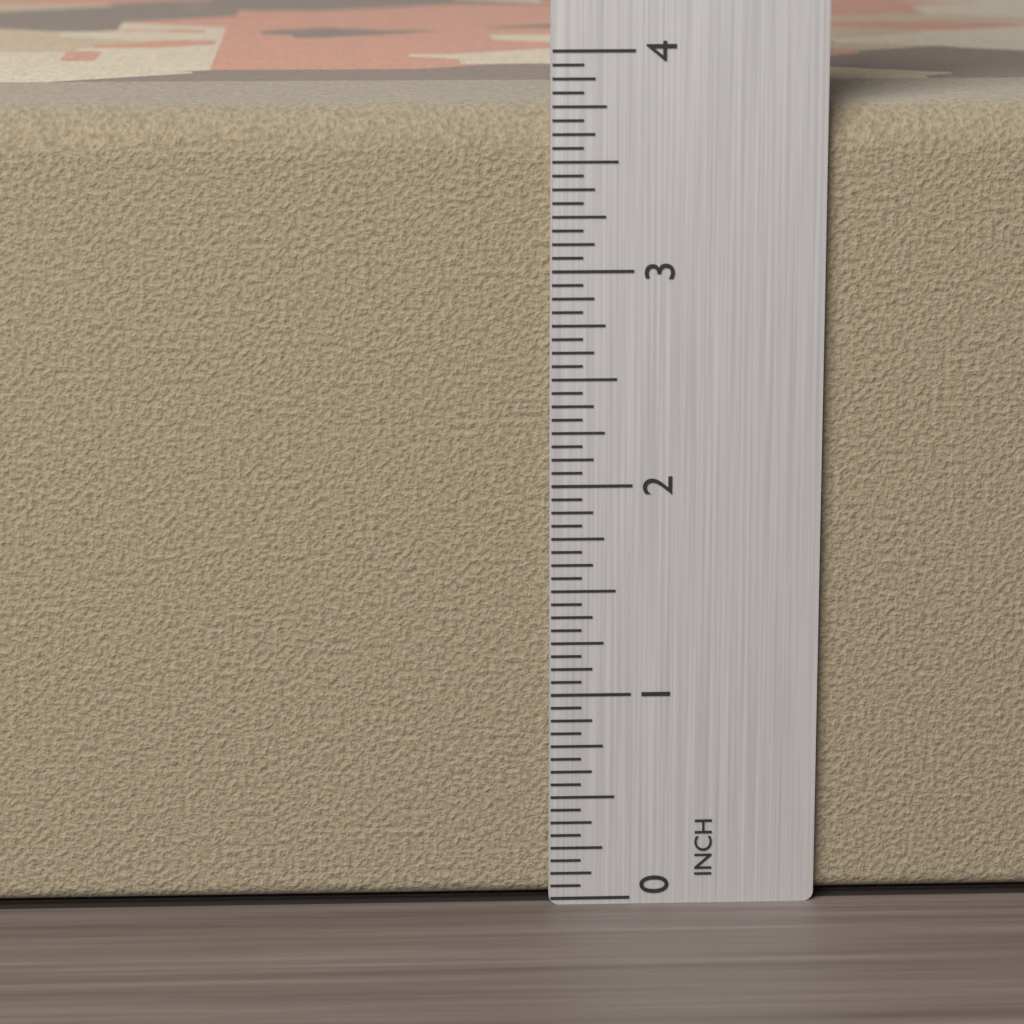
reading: 3.7500 in
